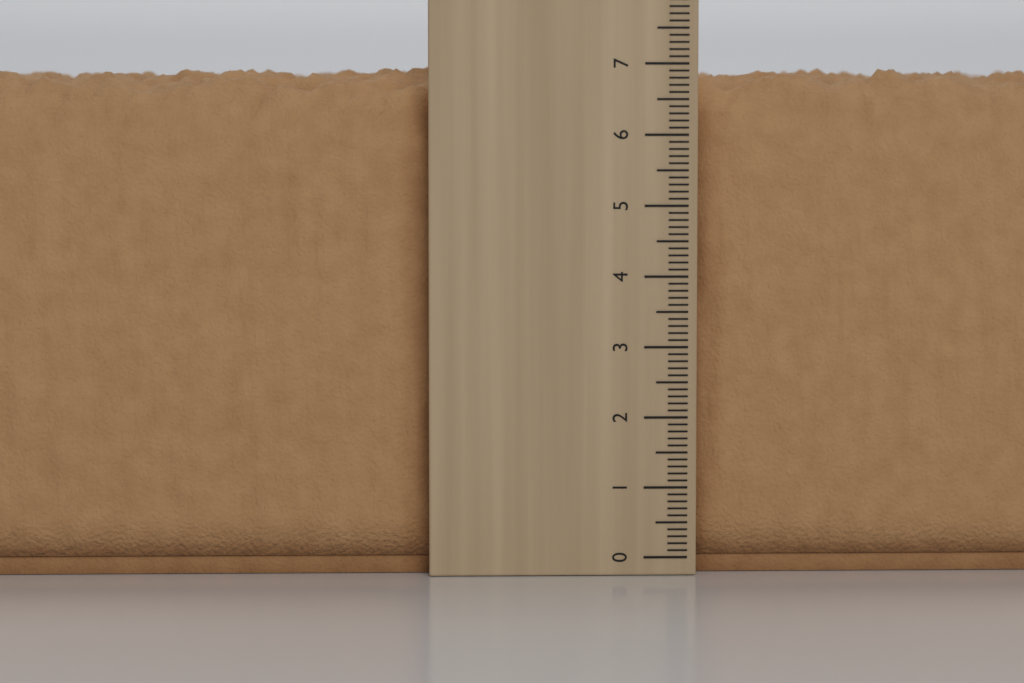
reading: 7.0 cm
